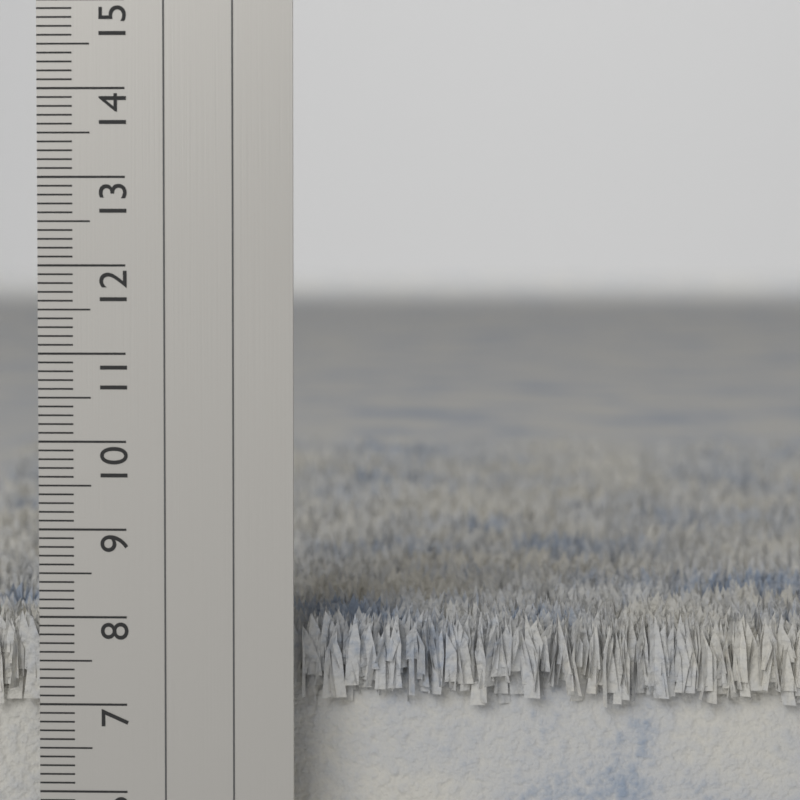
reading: 8.0 cm
